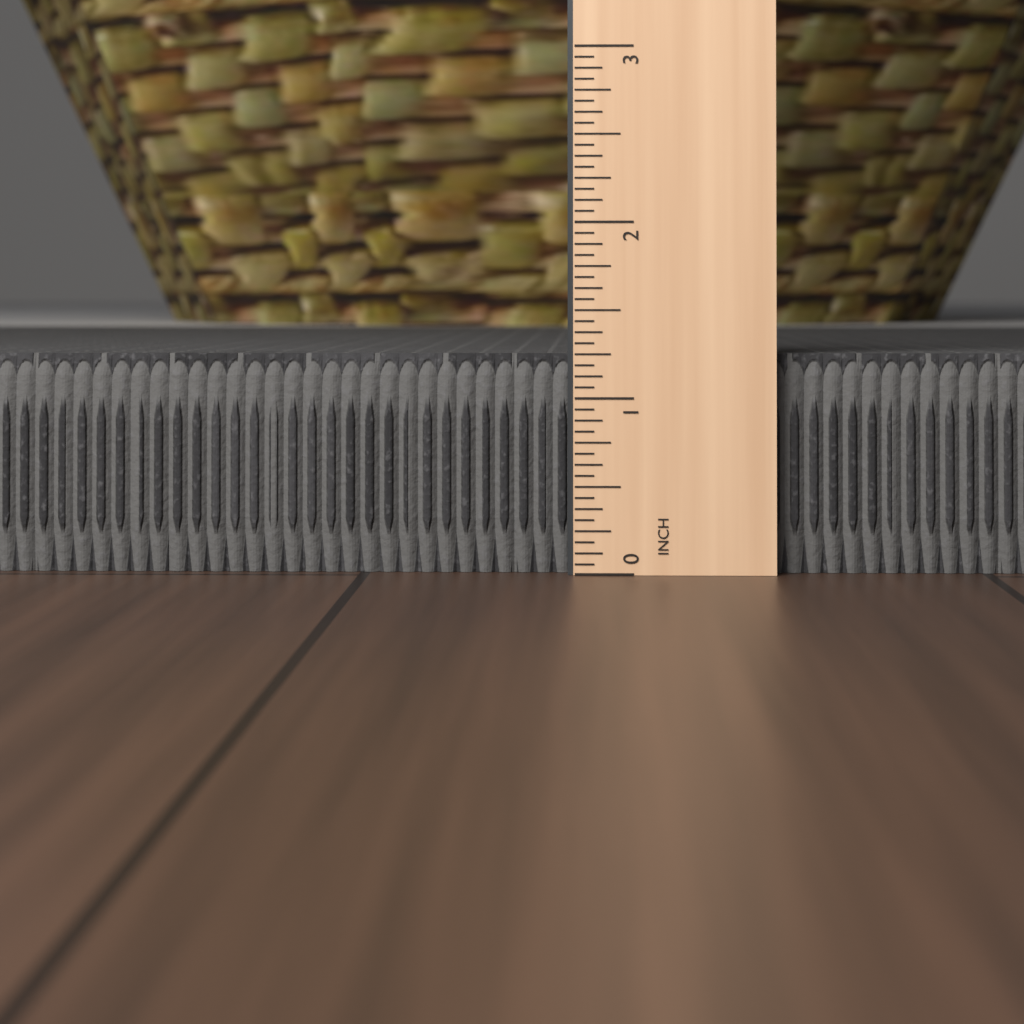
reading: 1.2500 in
